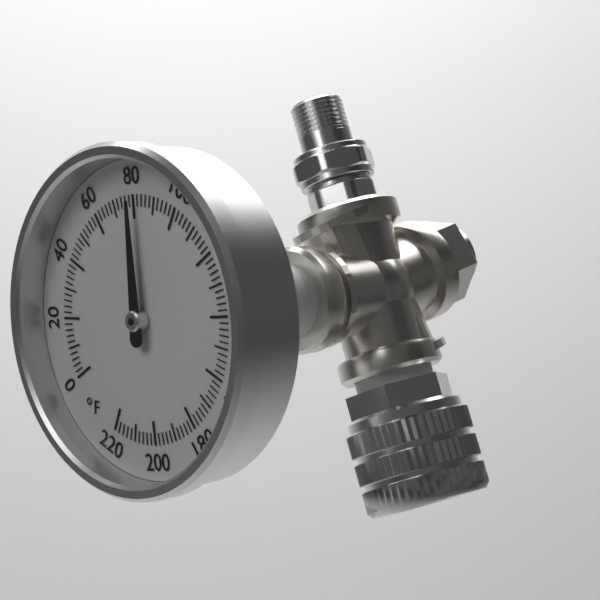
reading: 80 °F
